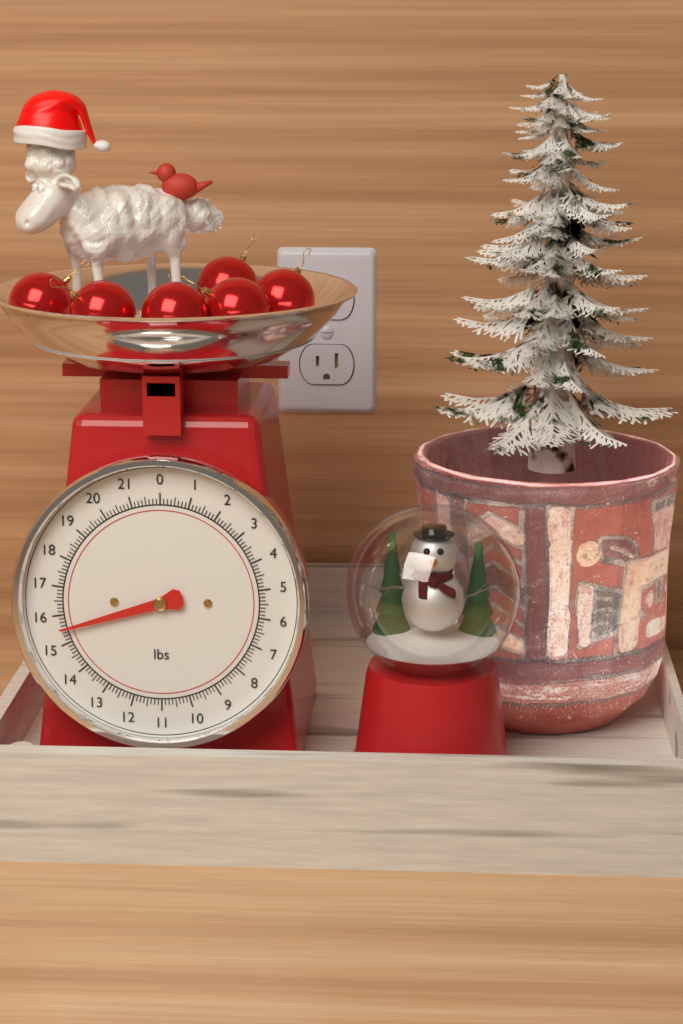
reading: 15.500 lbs
